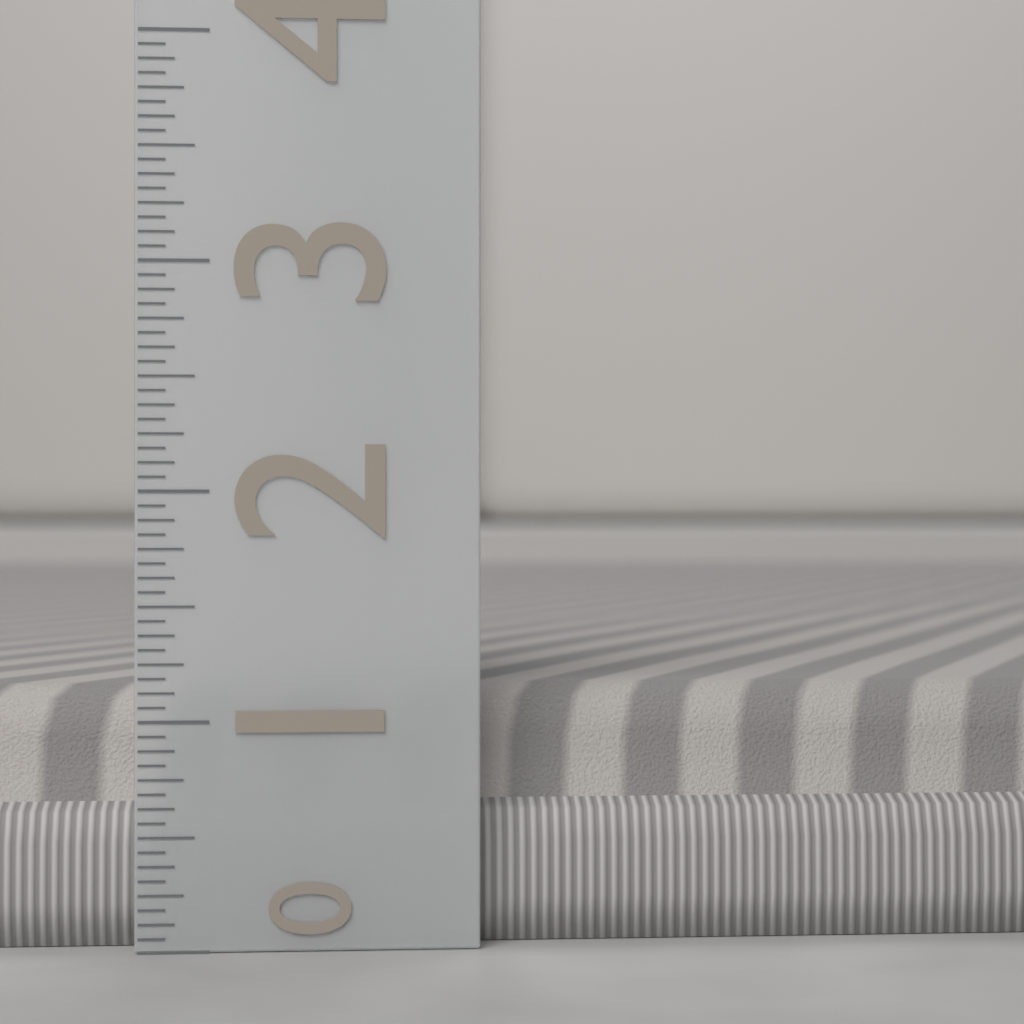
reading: 1.1250 (no unit)
